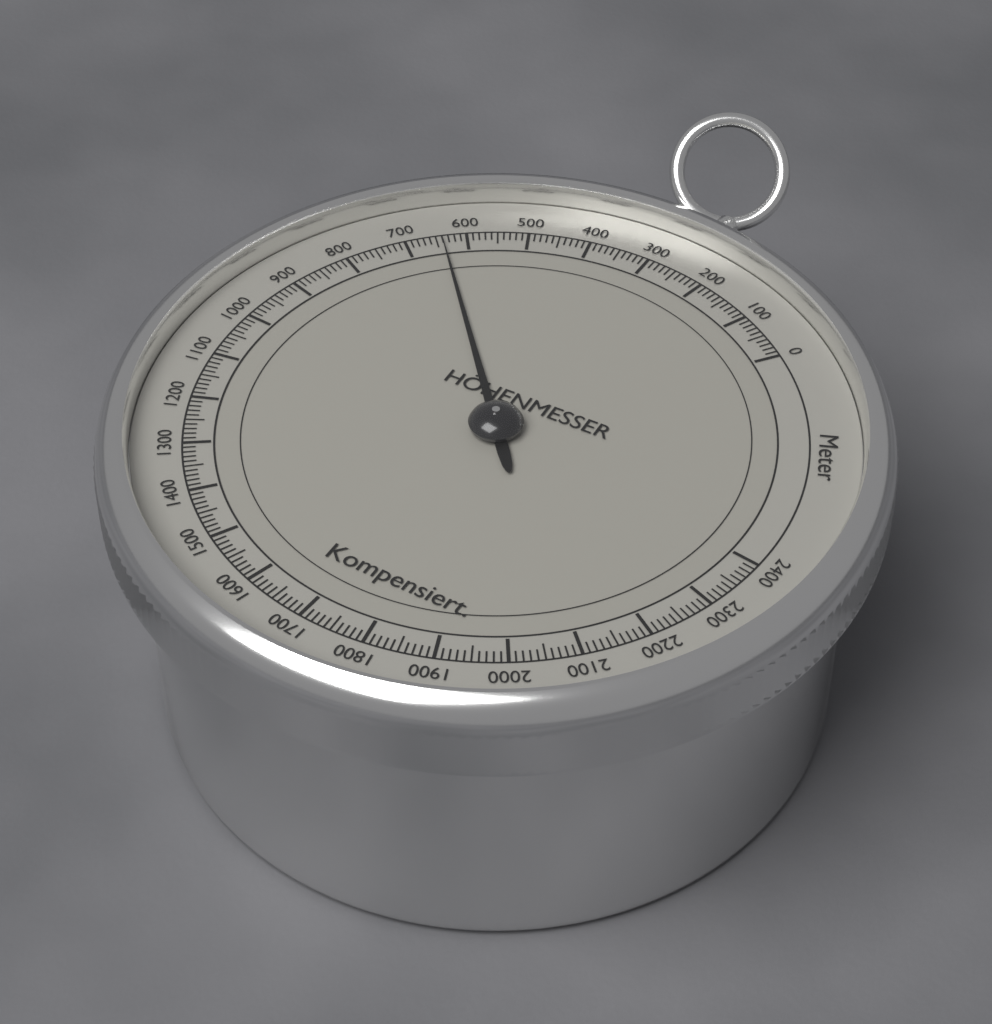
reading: 640 m
